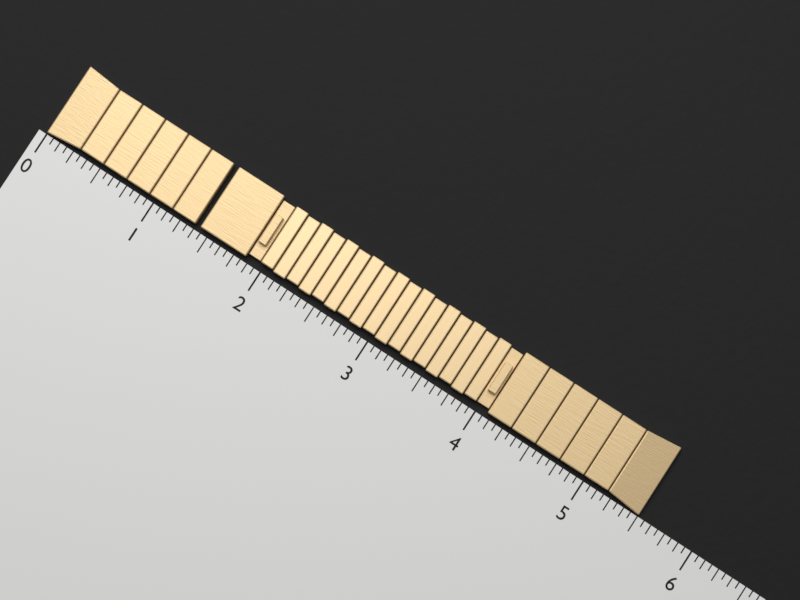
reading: 5.5000 (no unit)
